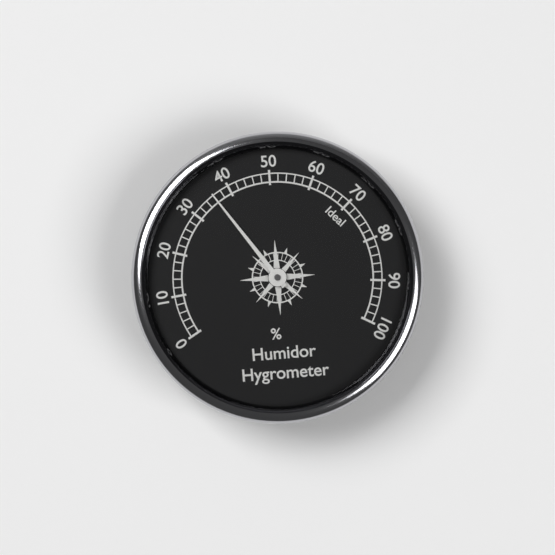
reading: 36 %
